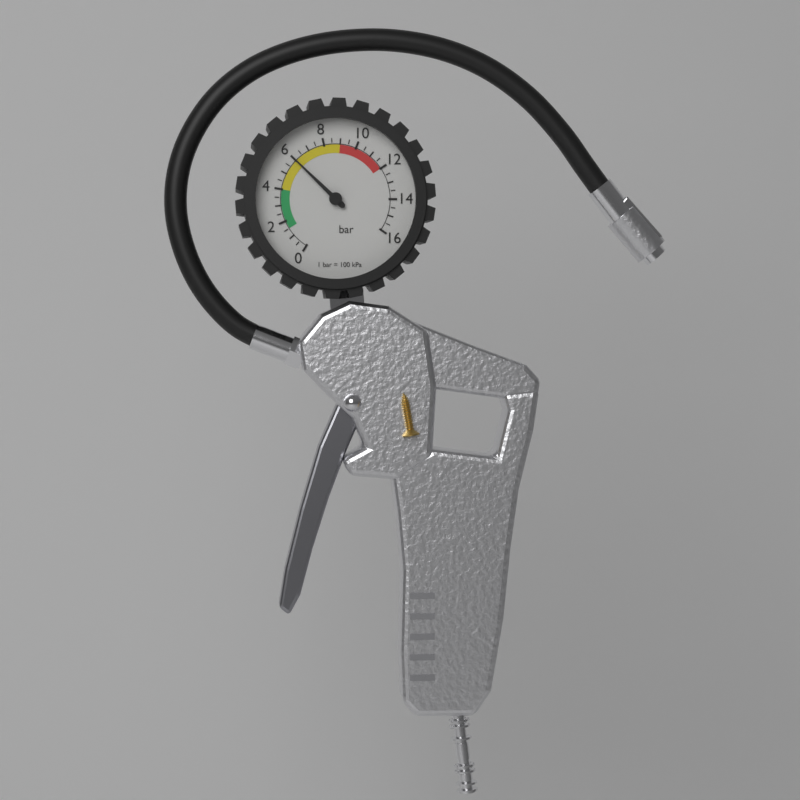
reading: 6.0 bar
